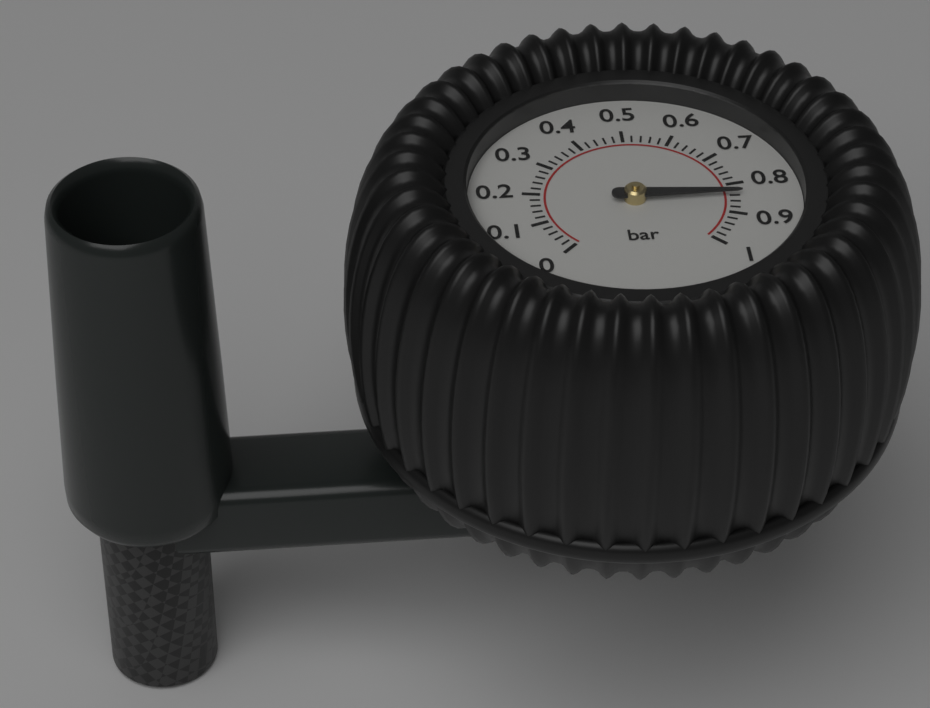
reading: 0.84 bar
